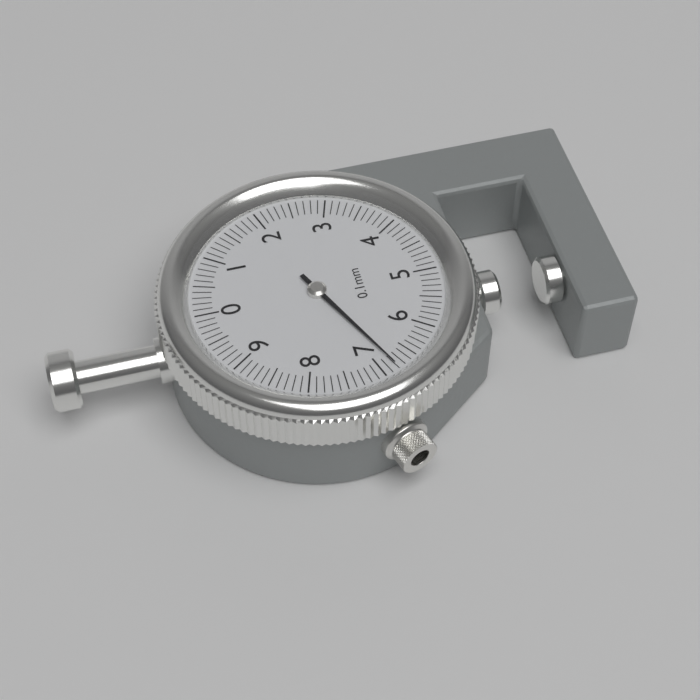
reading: 6.8 mm
